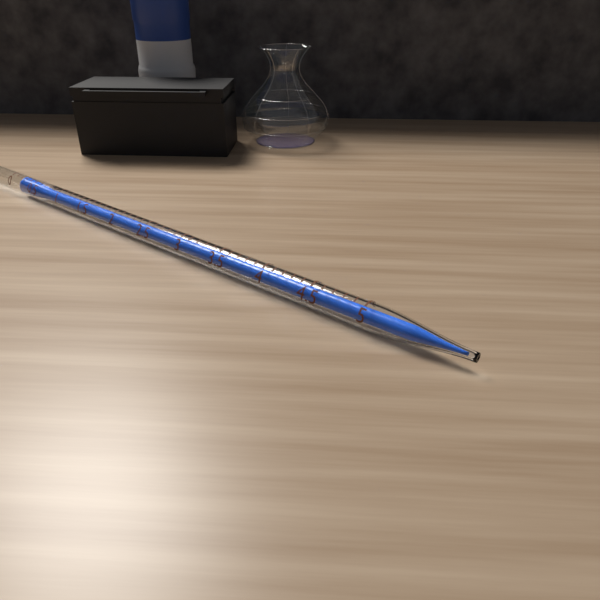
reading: 0.2 ml
